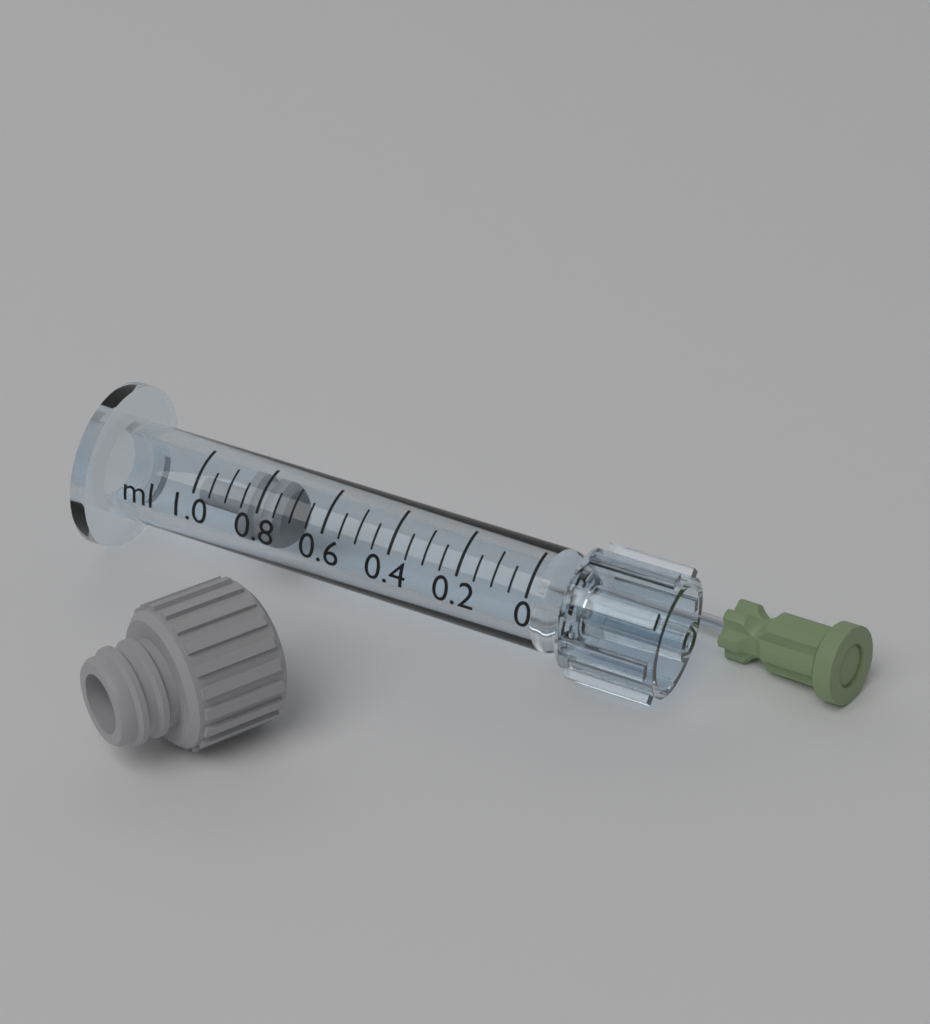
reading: 0.75 ml
